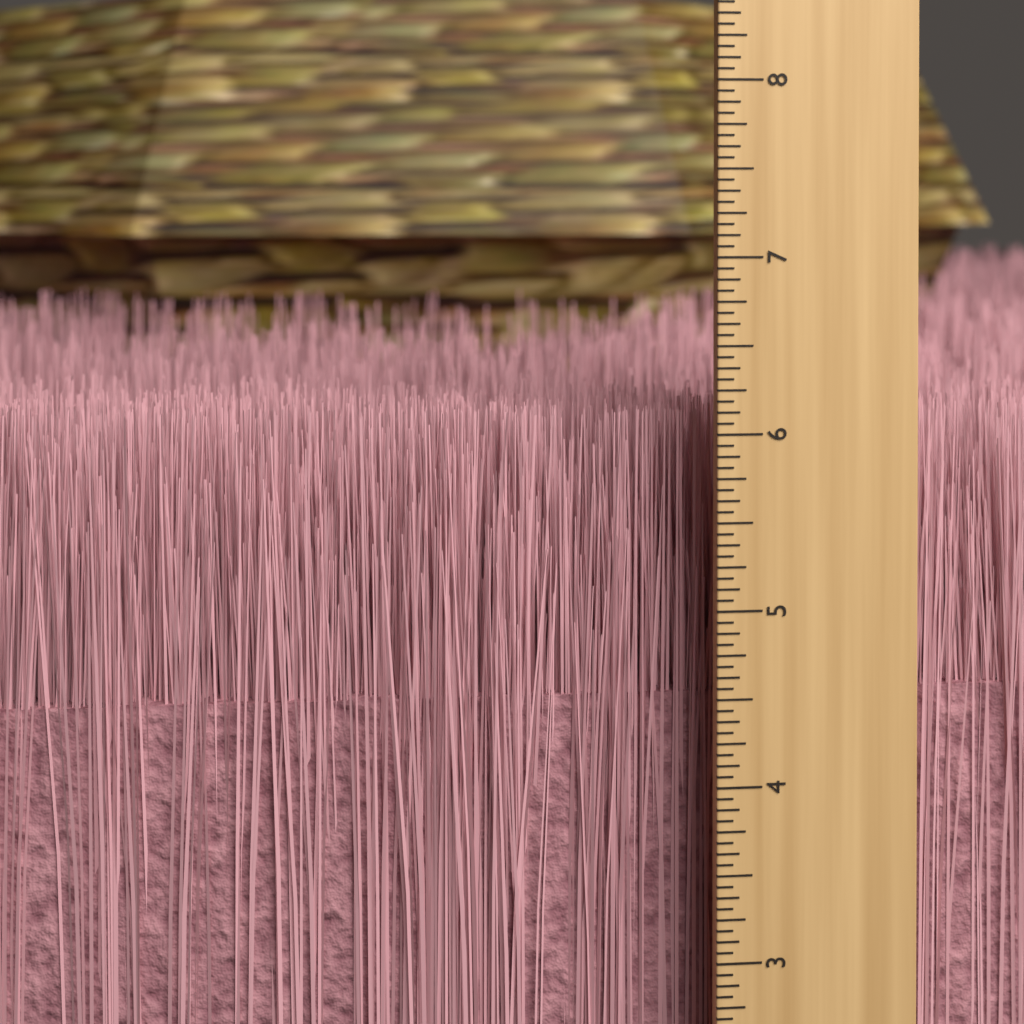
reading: 6.0625 inch
